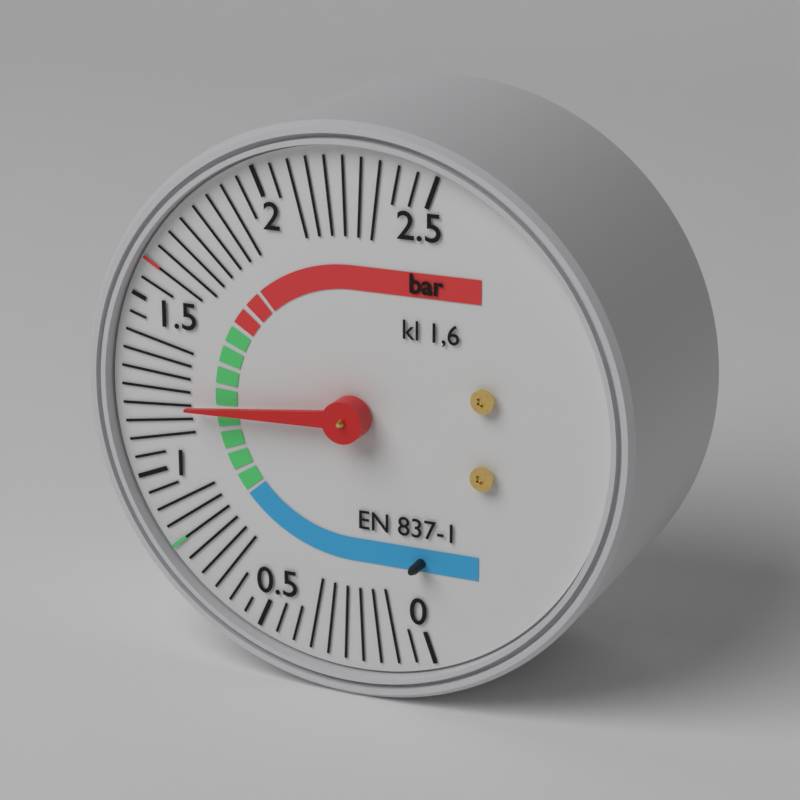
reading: 1.20 bar
